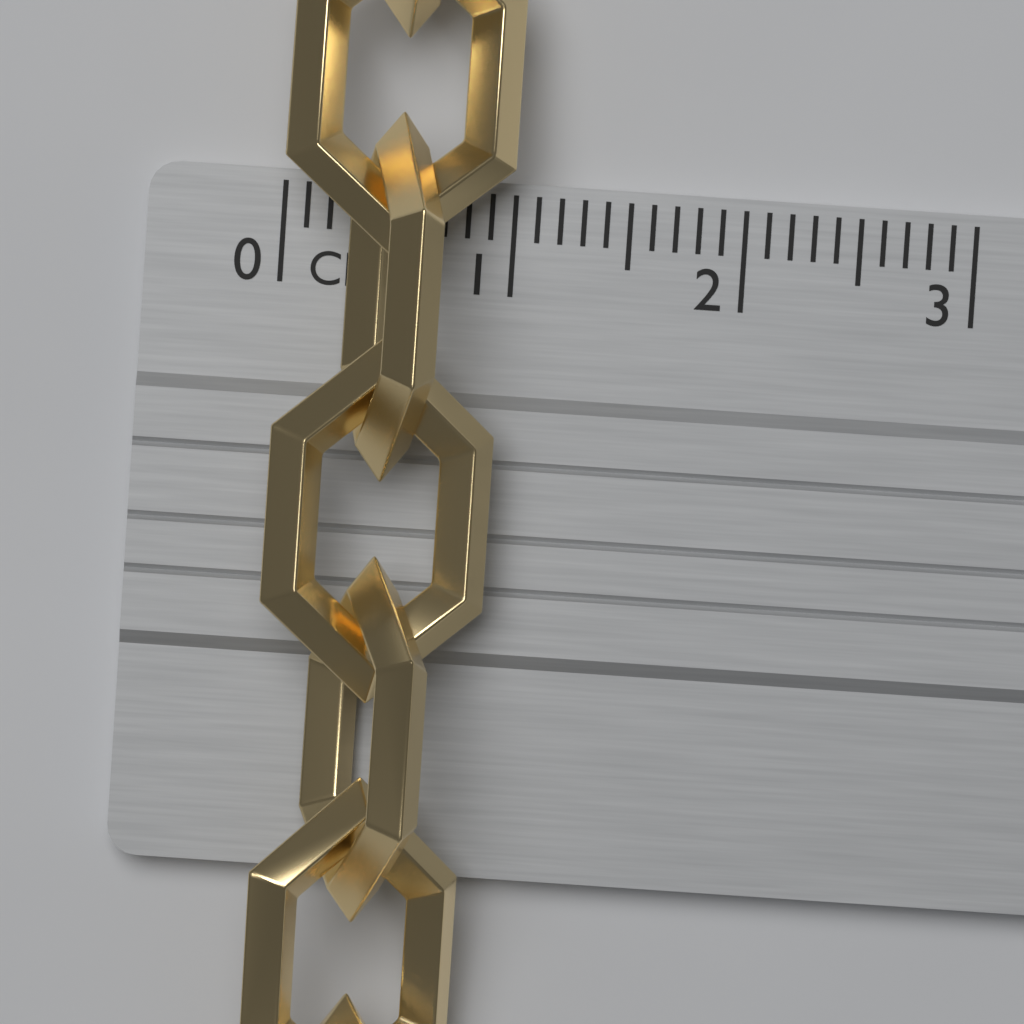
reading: 1.0 cm
